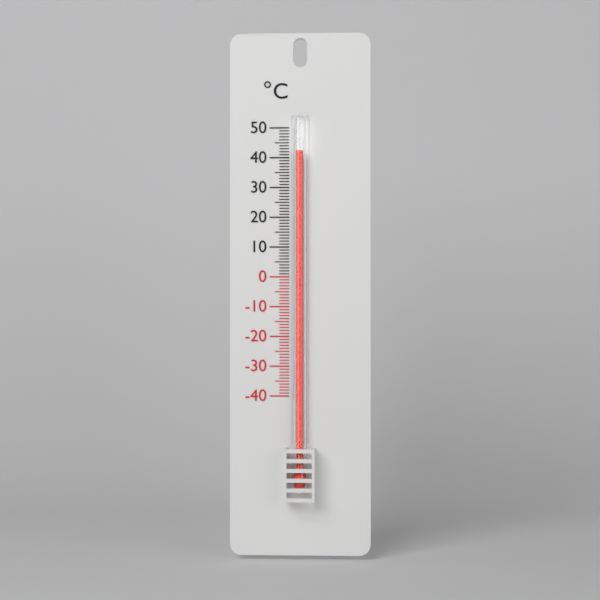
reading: 42 °C
